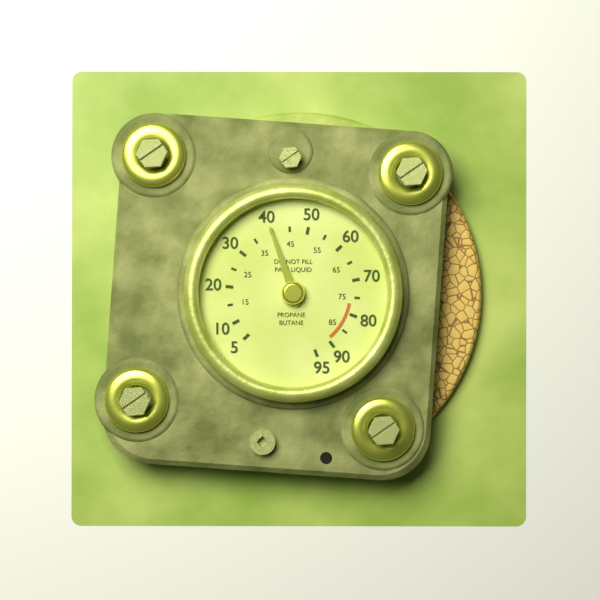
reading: 40 (no unit)
